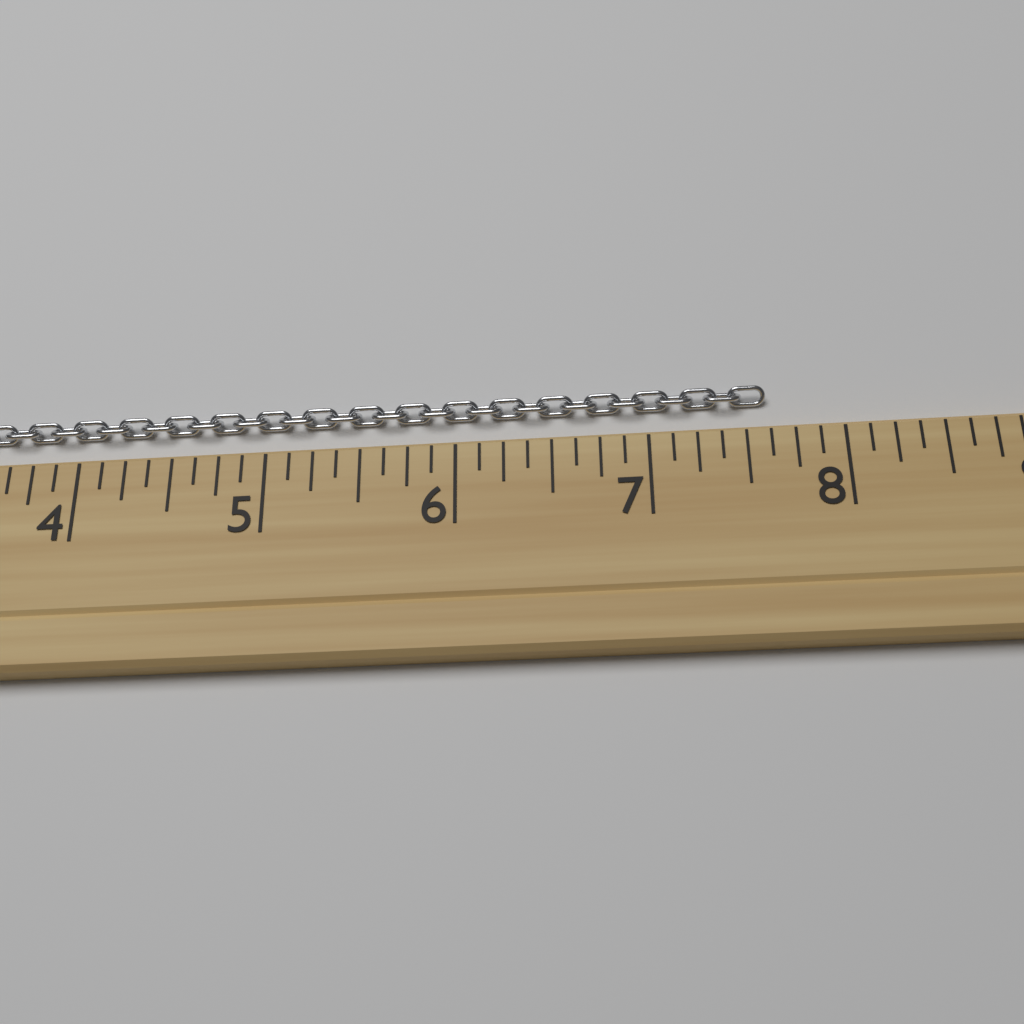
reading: 7.625 (no unit)
